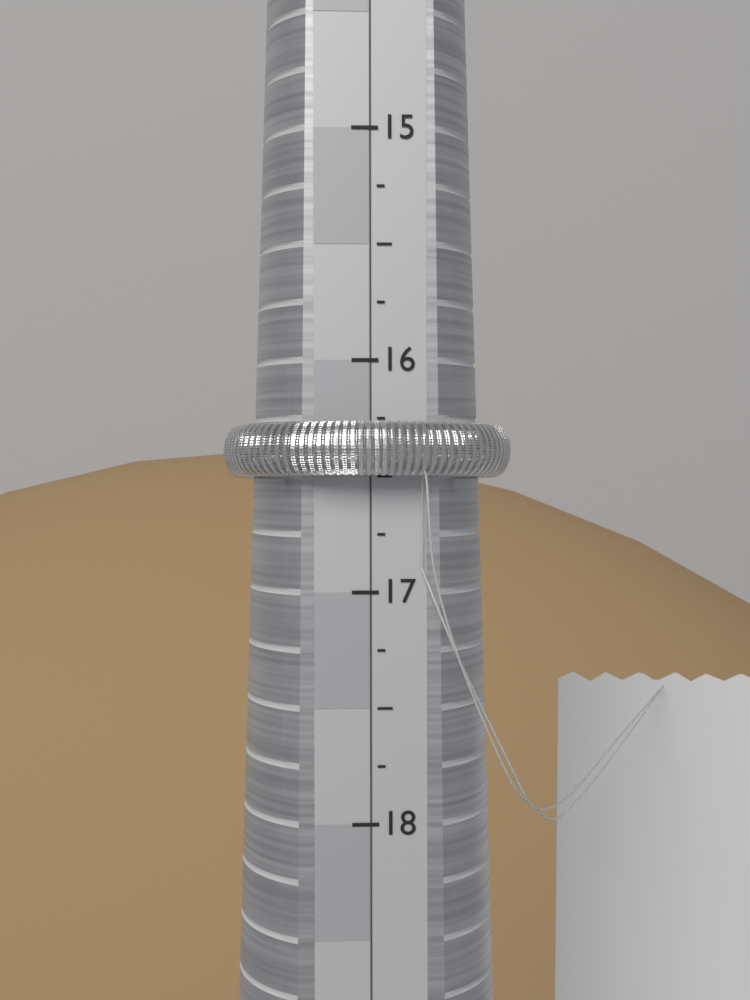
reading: 16.50 (no unit)
